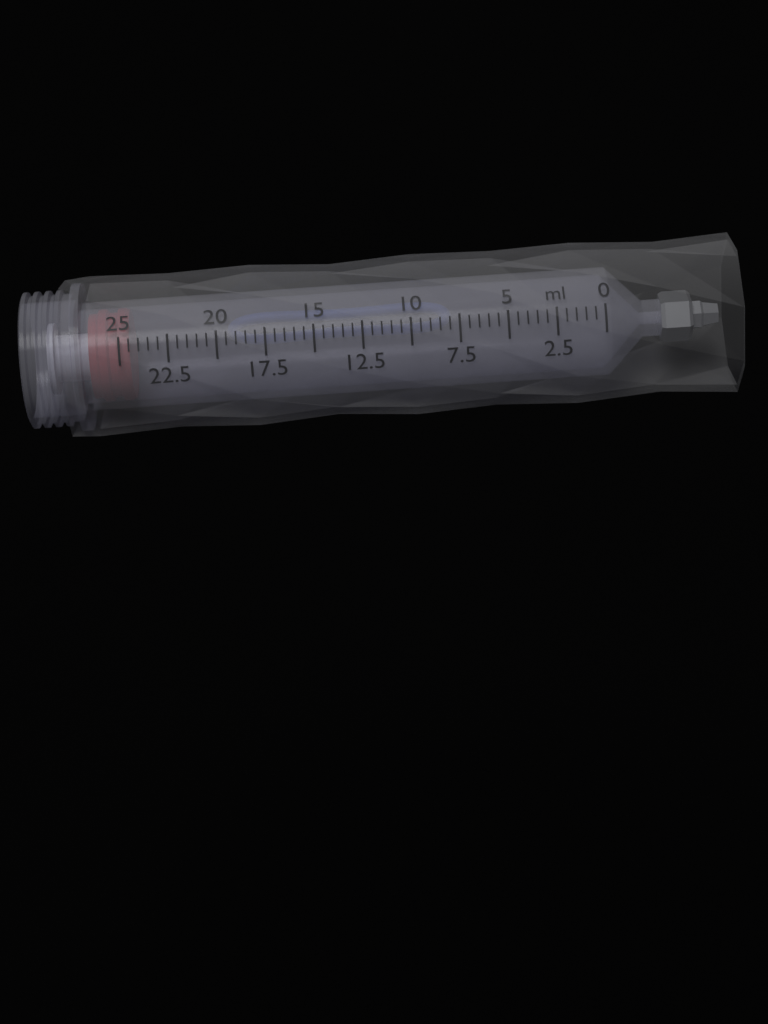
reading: 24.5 ml
